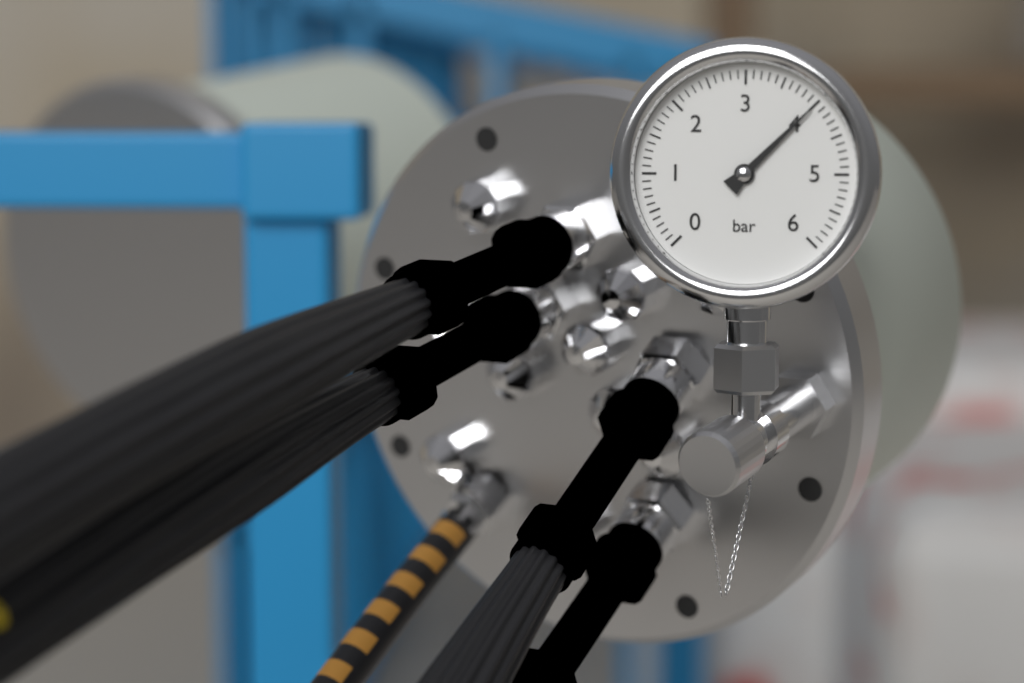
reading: 4.0 bar
